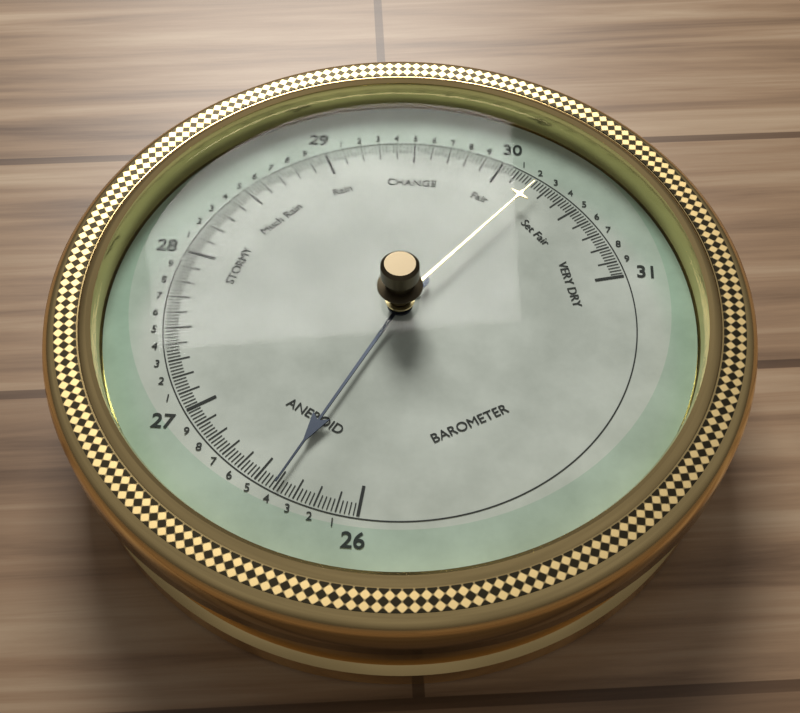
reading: 26.40 (no unit)
